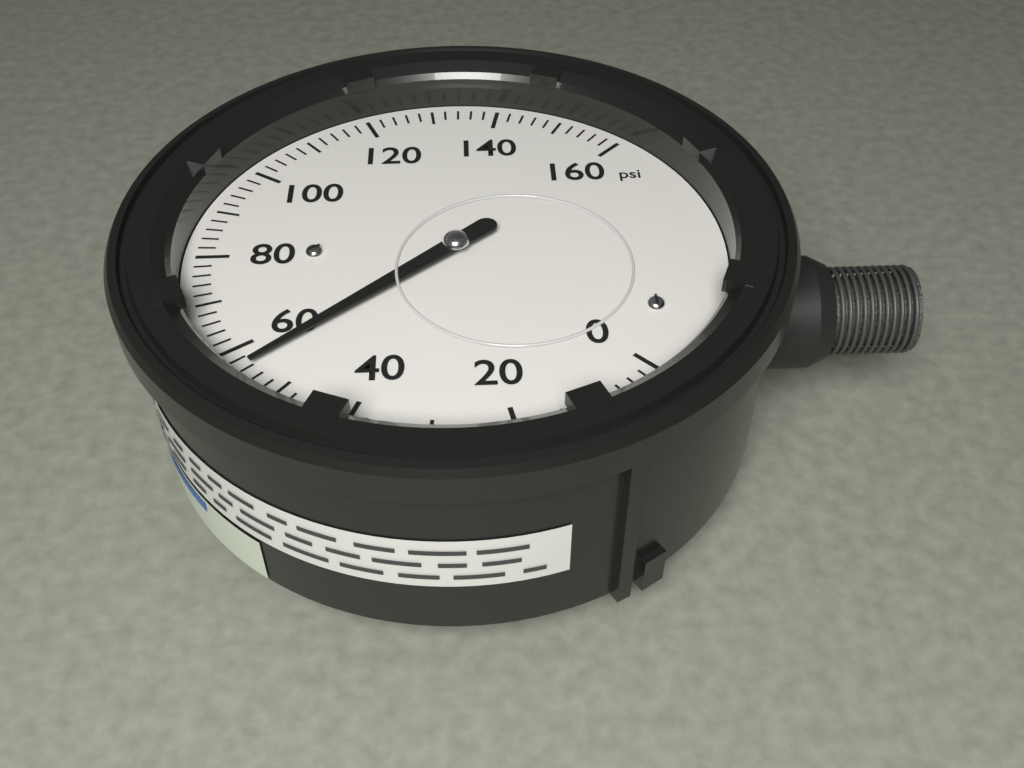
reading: 56 psi
